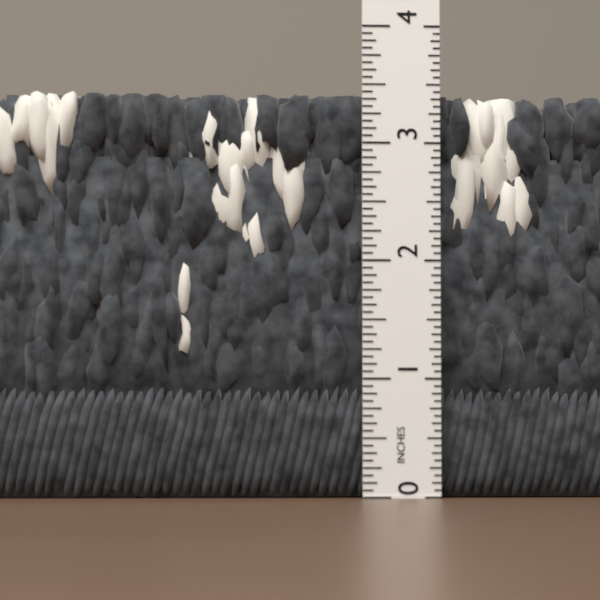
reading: 3.4375 in
